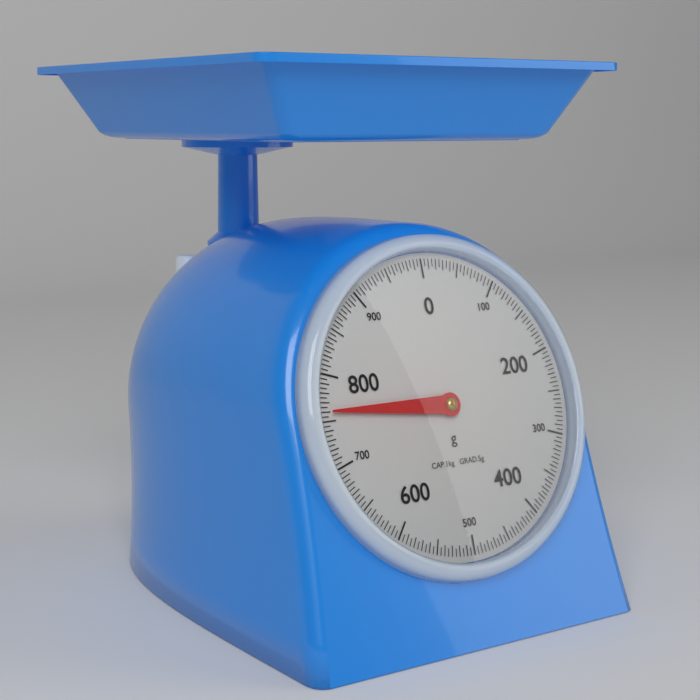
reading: 760 g
